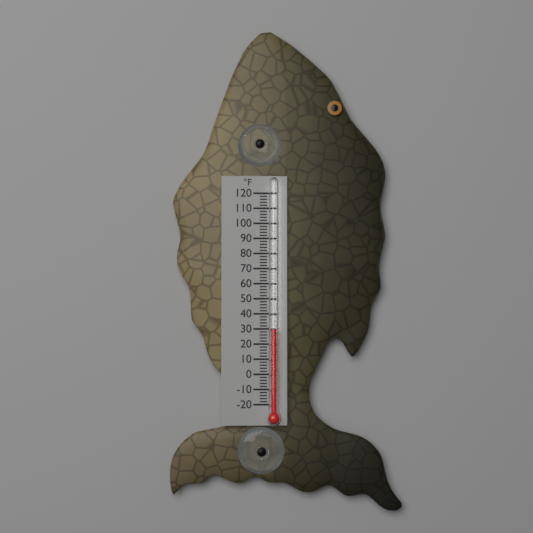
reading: 30 °F
